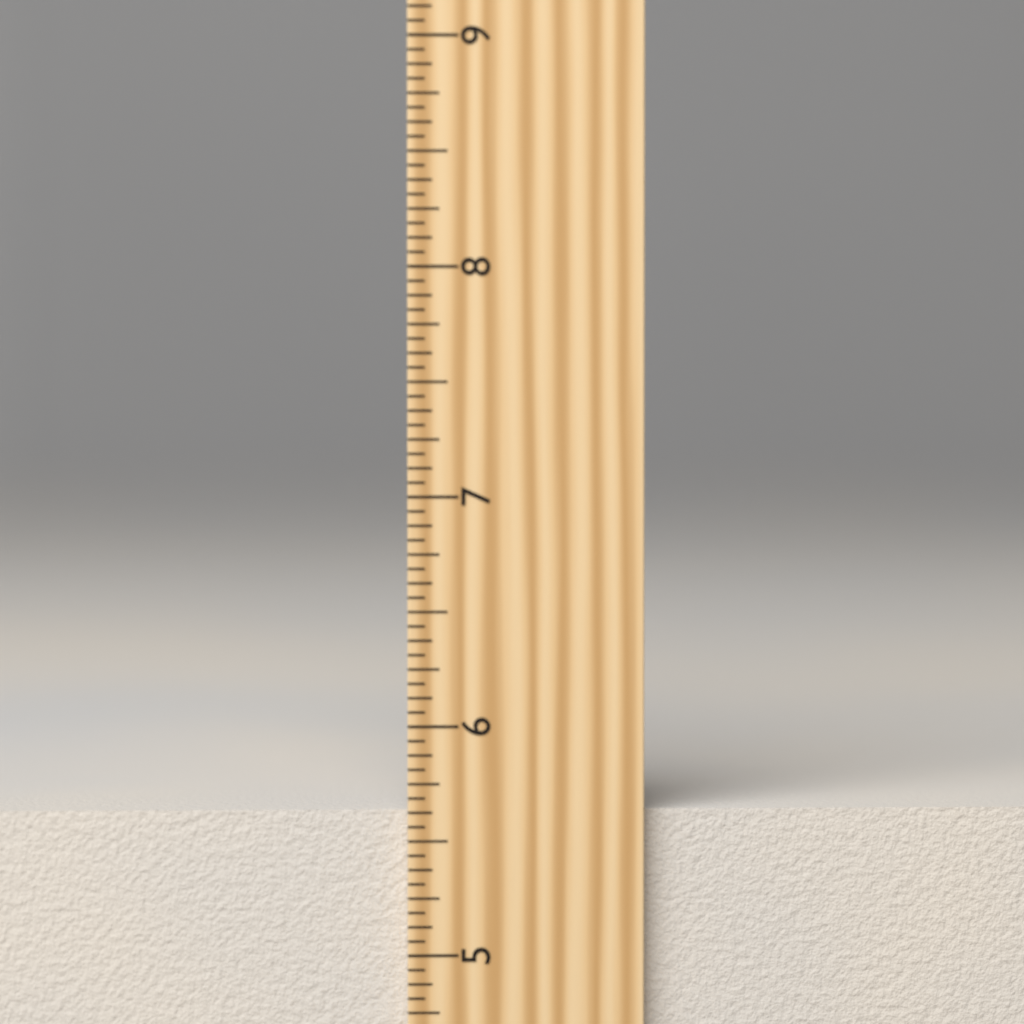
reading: 5.6250 inch
